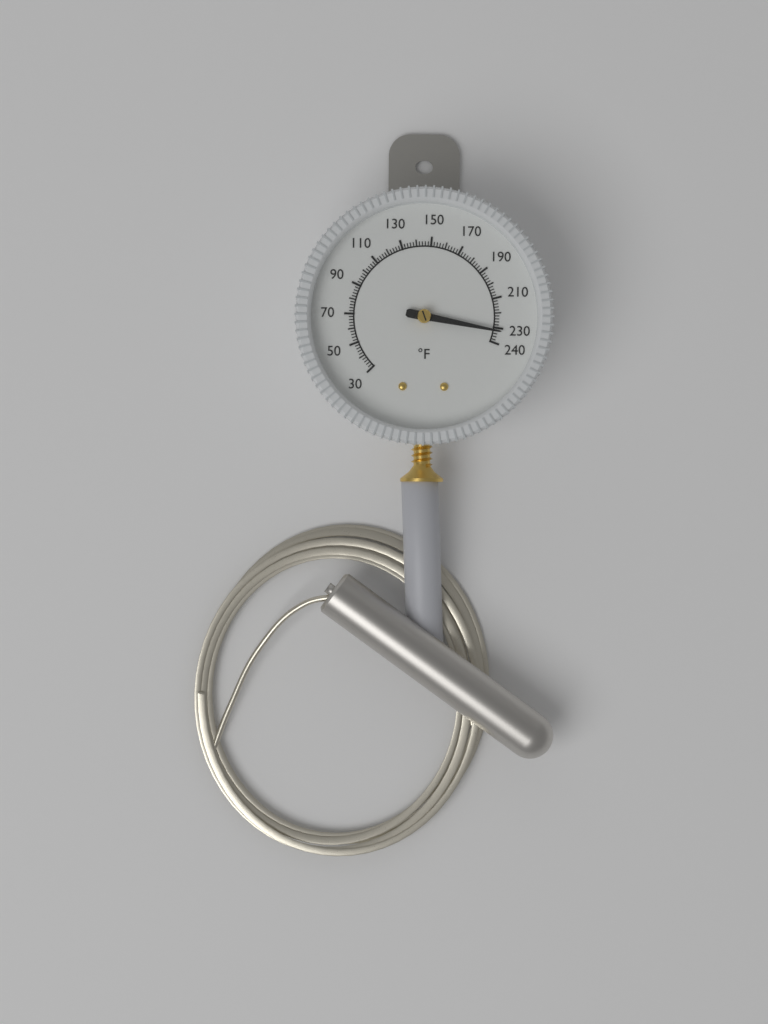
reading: 232 °F
